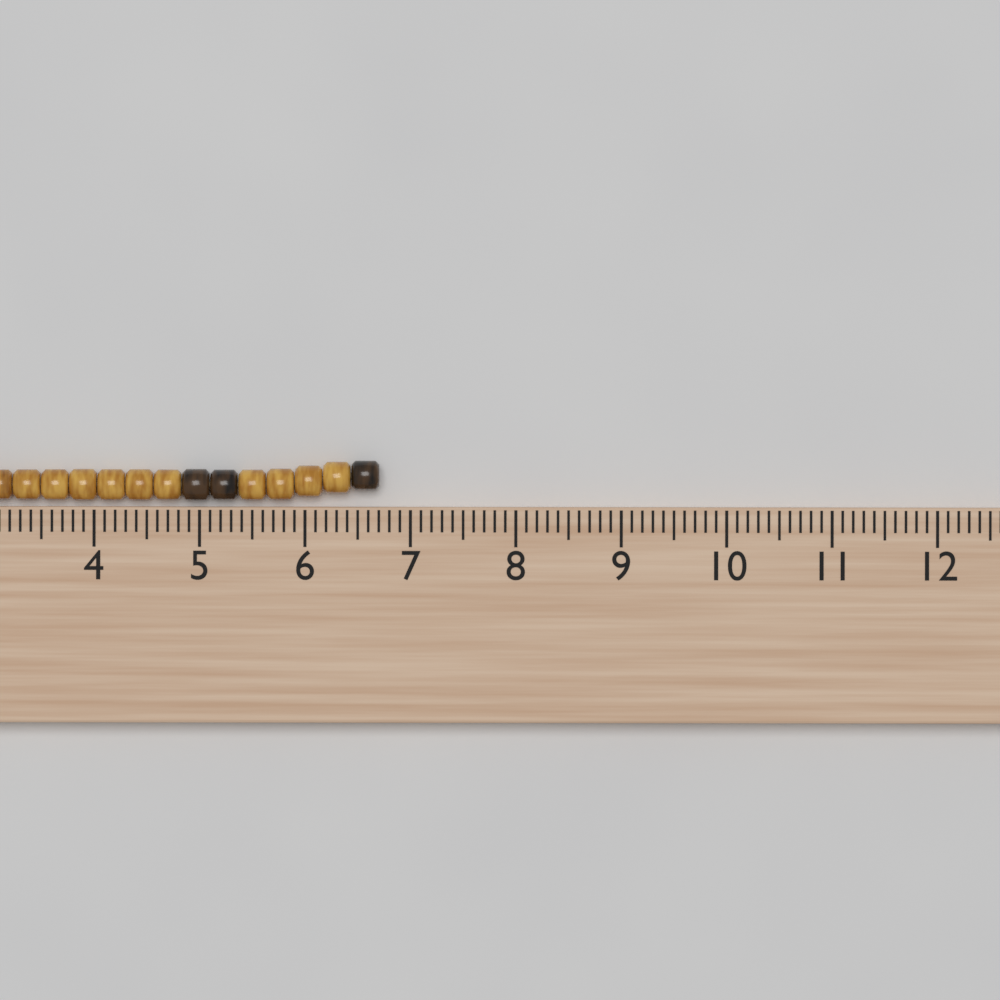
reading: 6.7 cm
